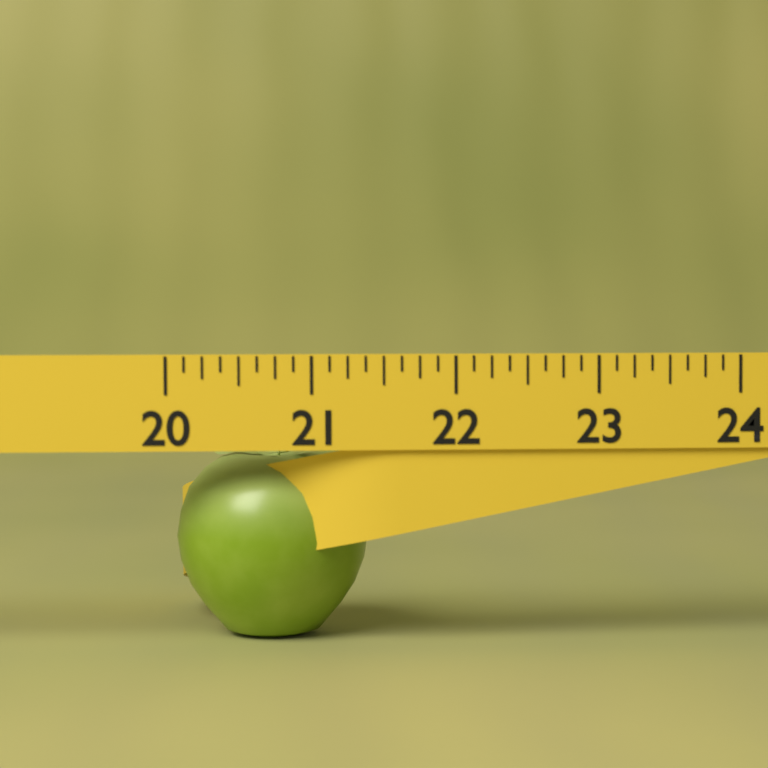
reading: 21.375 (no unit)
